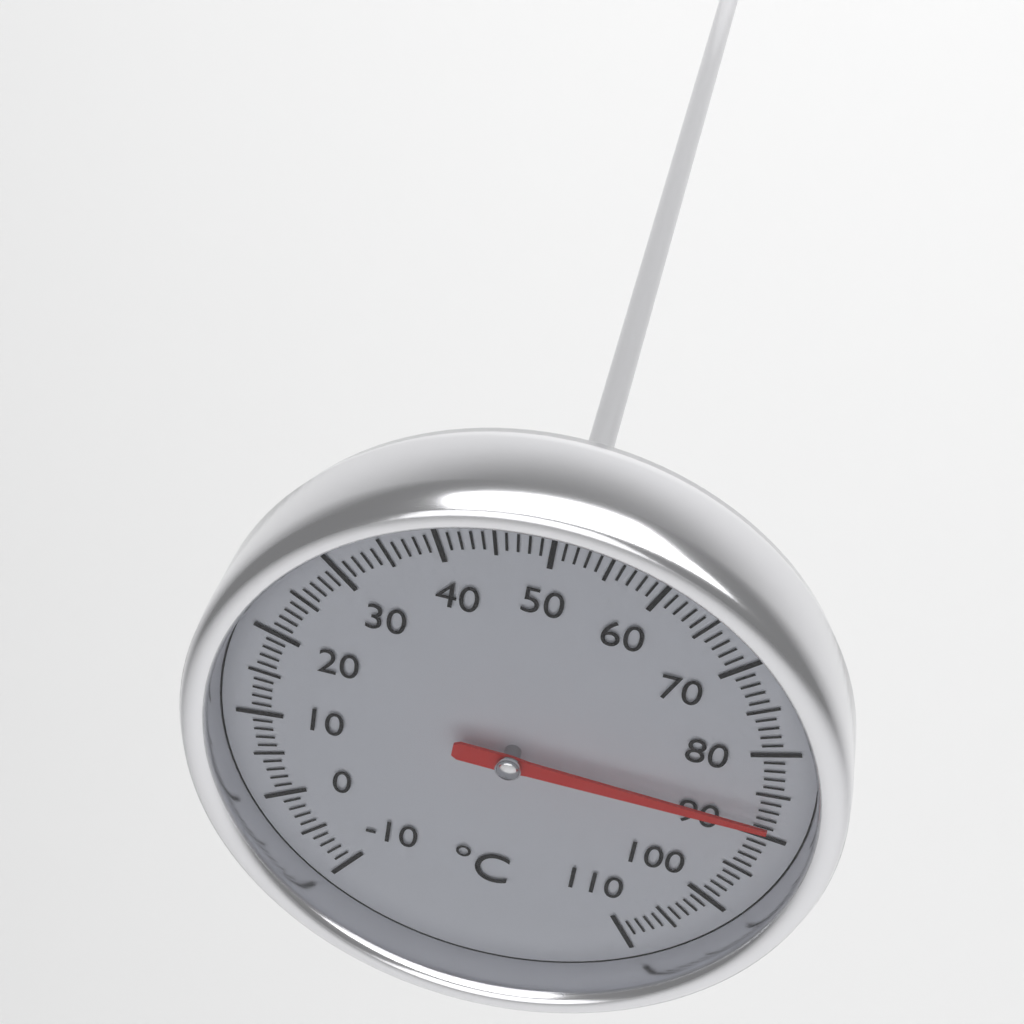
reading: 88 °C
